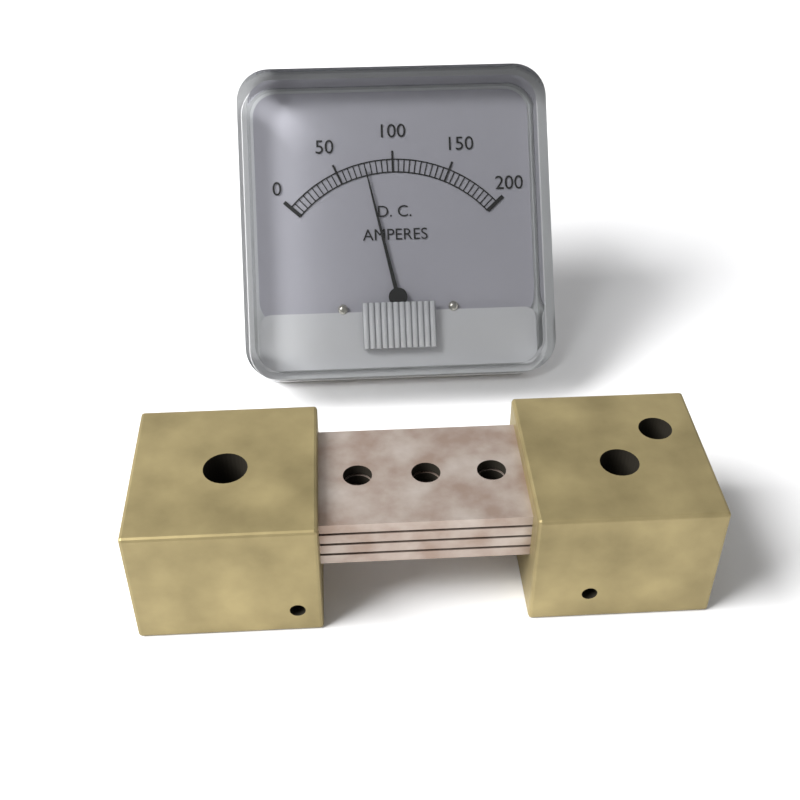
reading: 75 A
